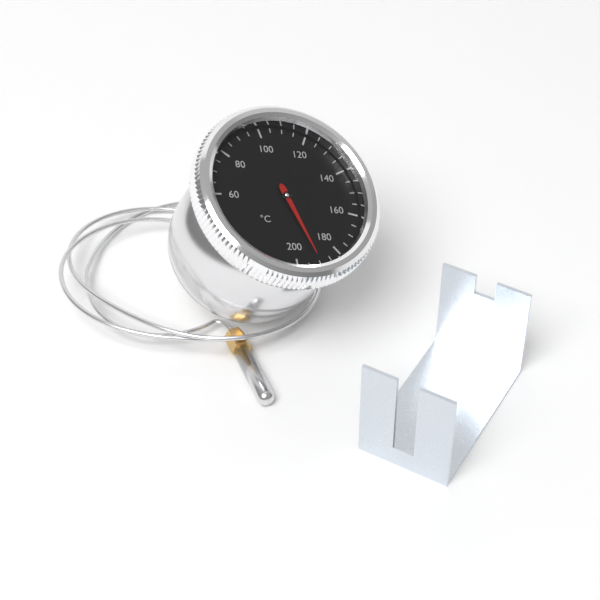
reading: 190 °C
